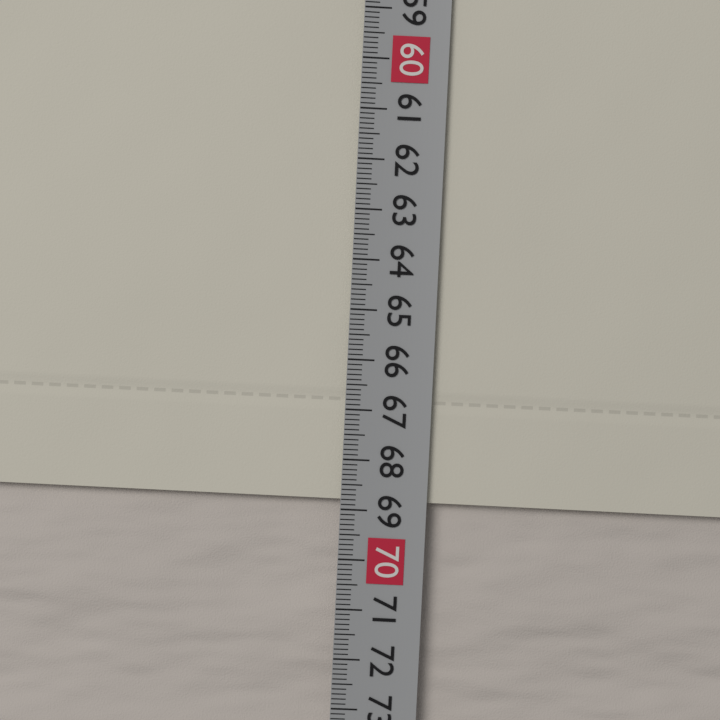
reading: 68.8 cm
